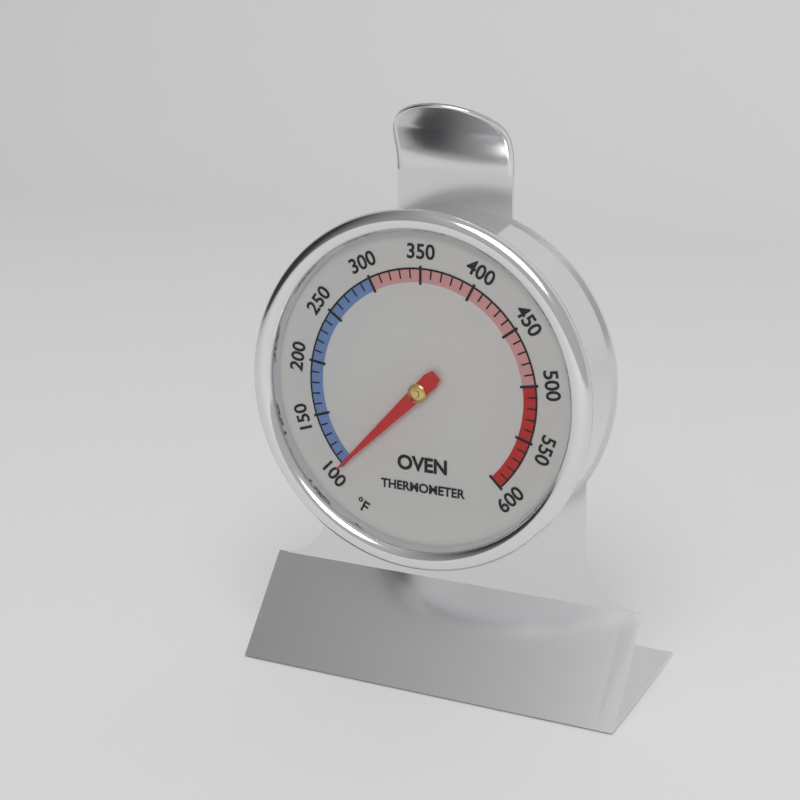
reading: 100 °F
